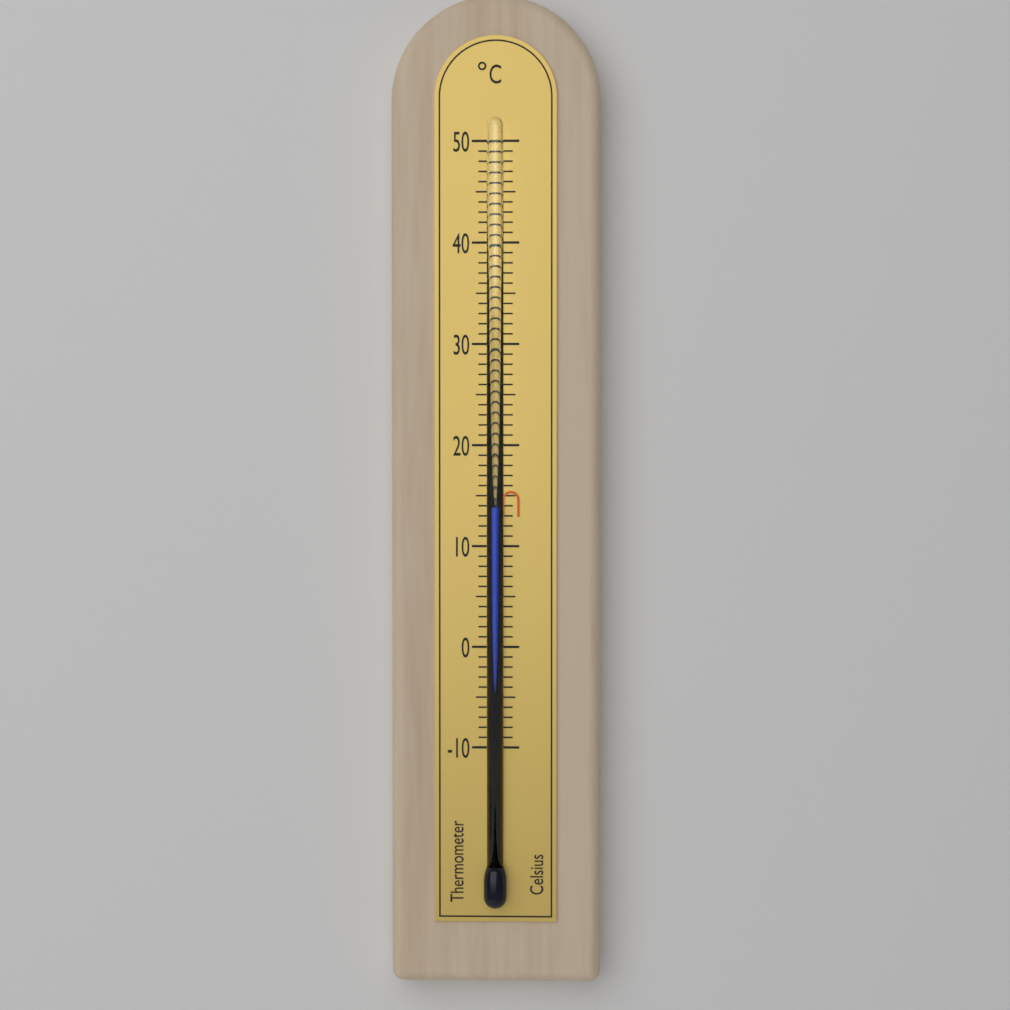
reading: 14 °C
